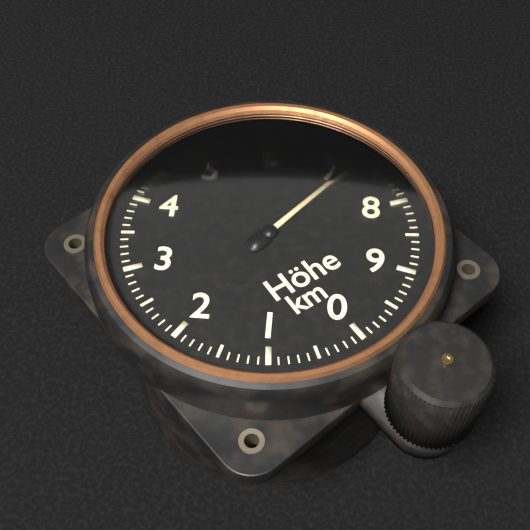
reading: 7.2 km
